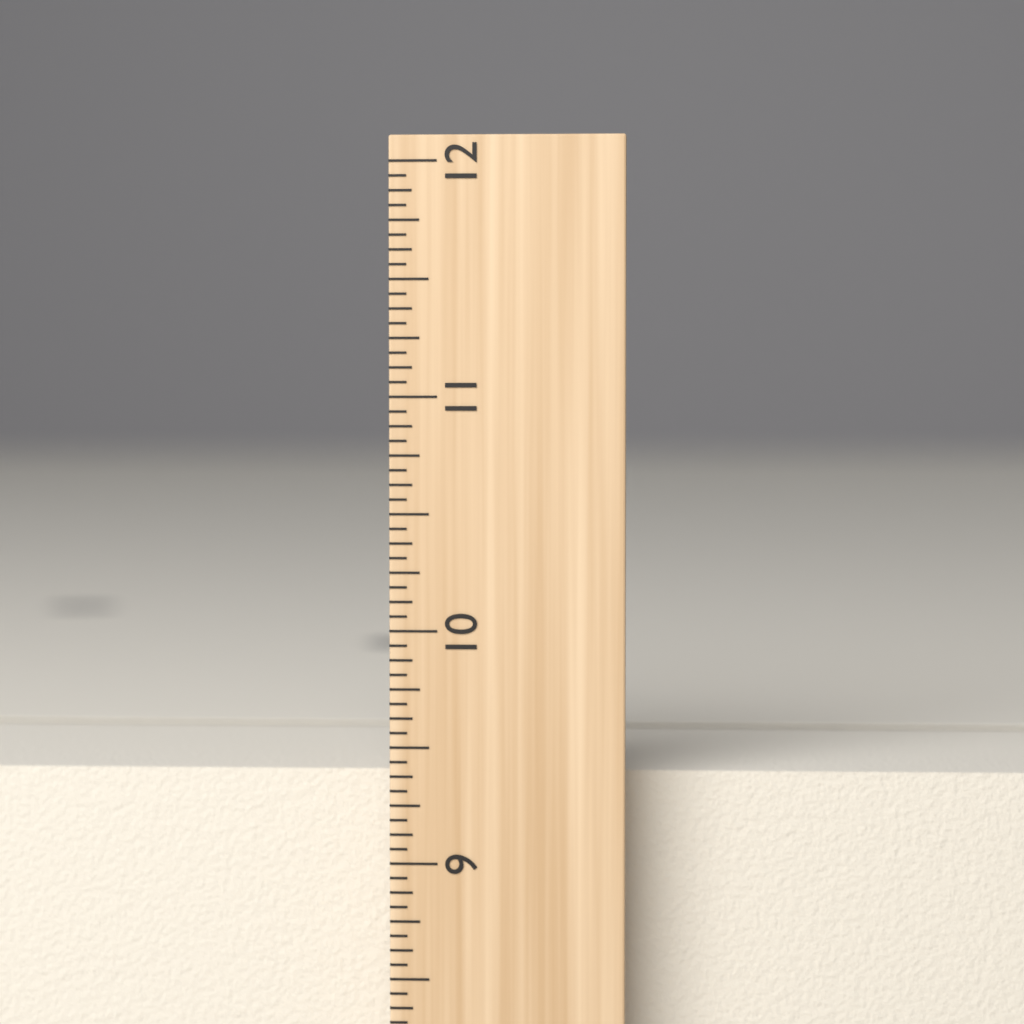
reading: 9.3750 inch
